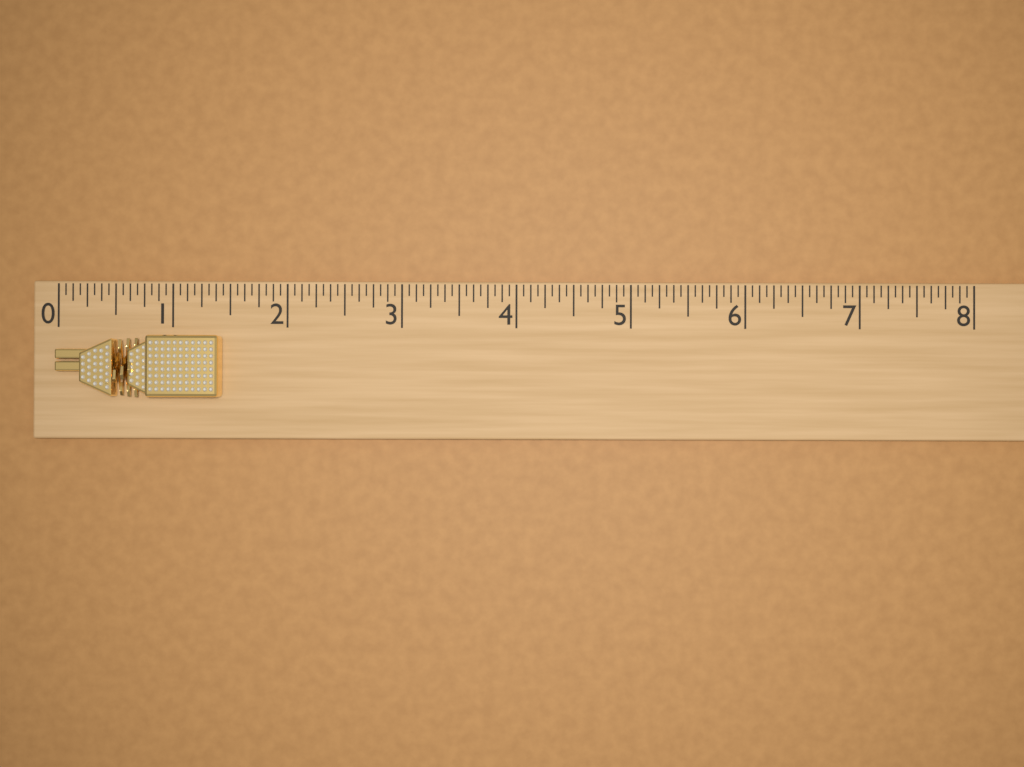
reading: 1.4375 (no unit)
